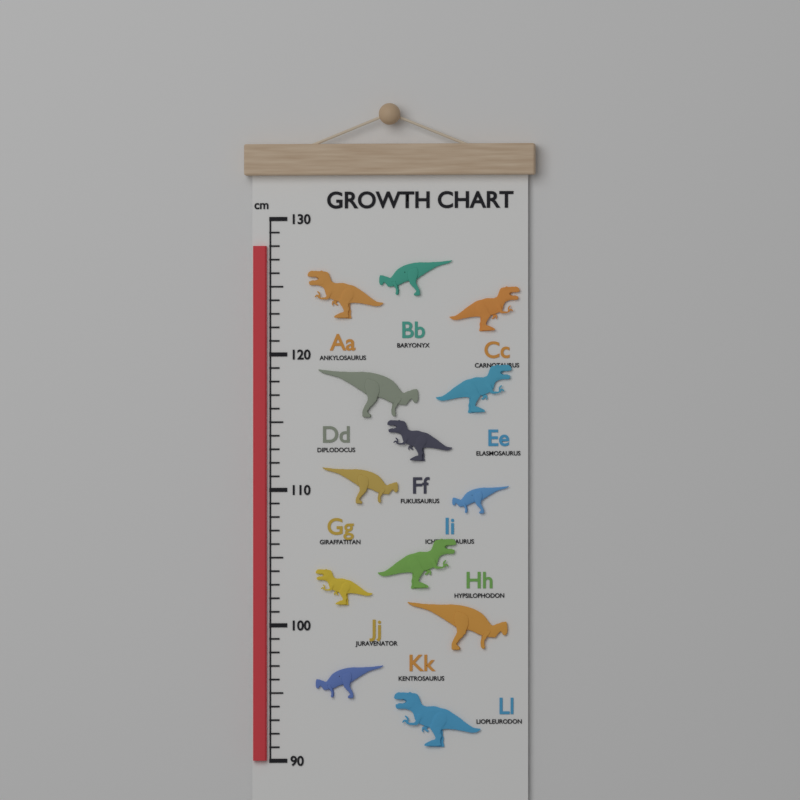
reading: 128 cm
